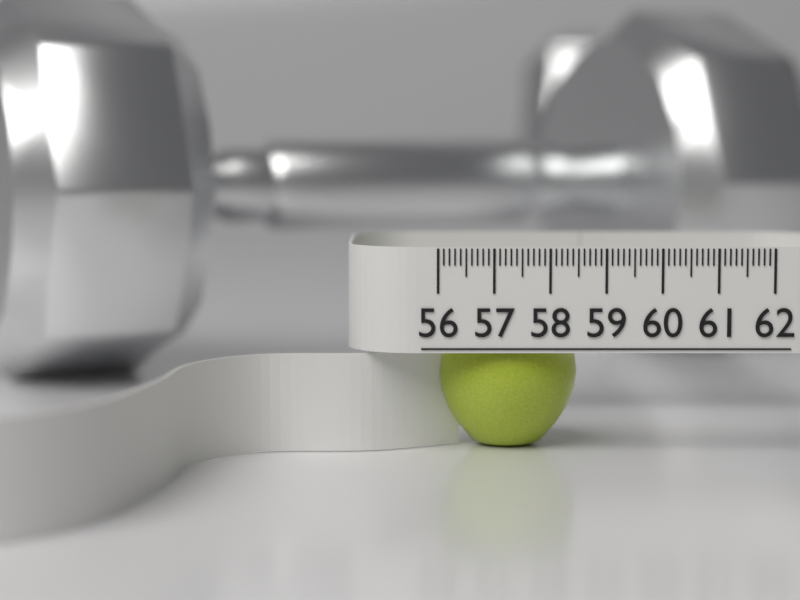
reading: 58.6 (no unit)
